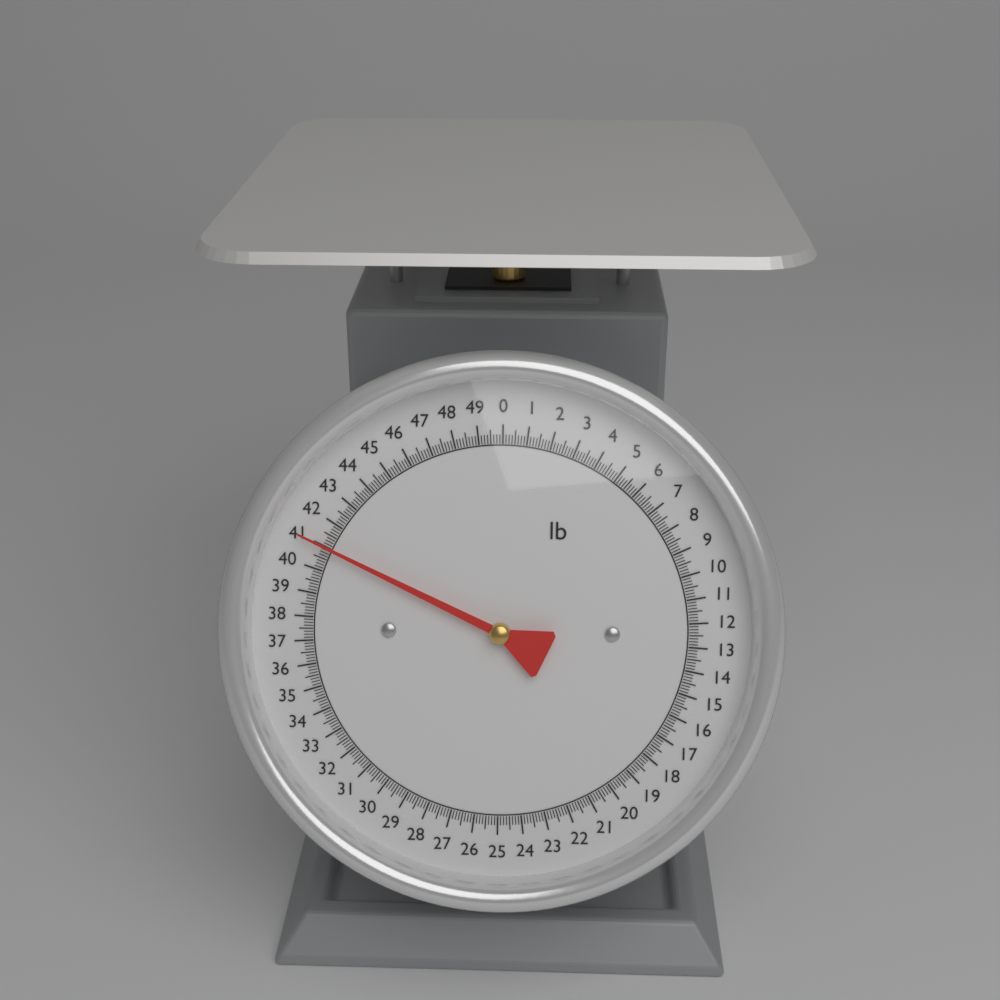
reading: 41.000 lb
